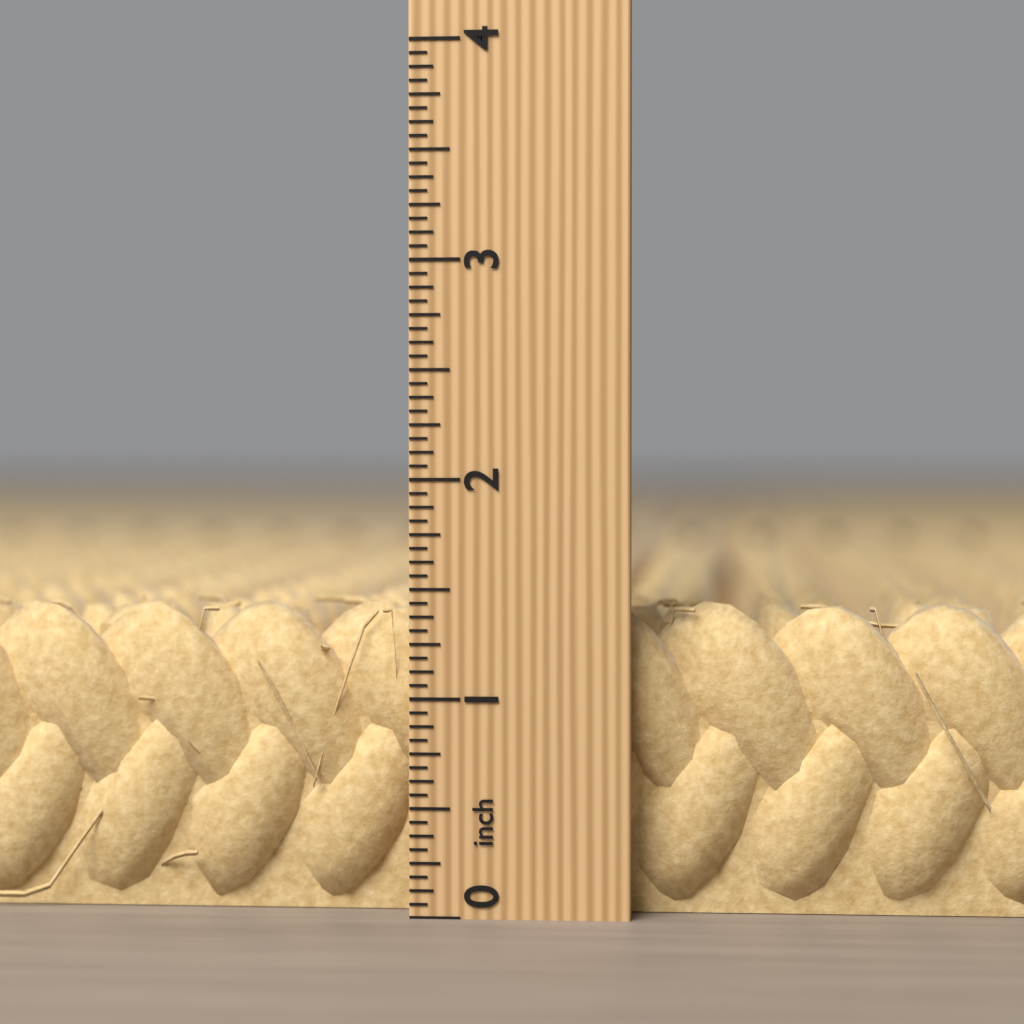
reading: 1.4375 inch
